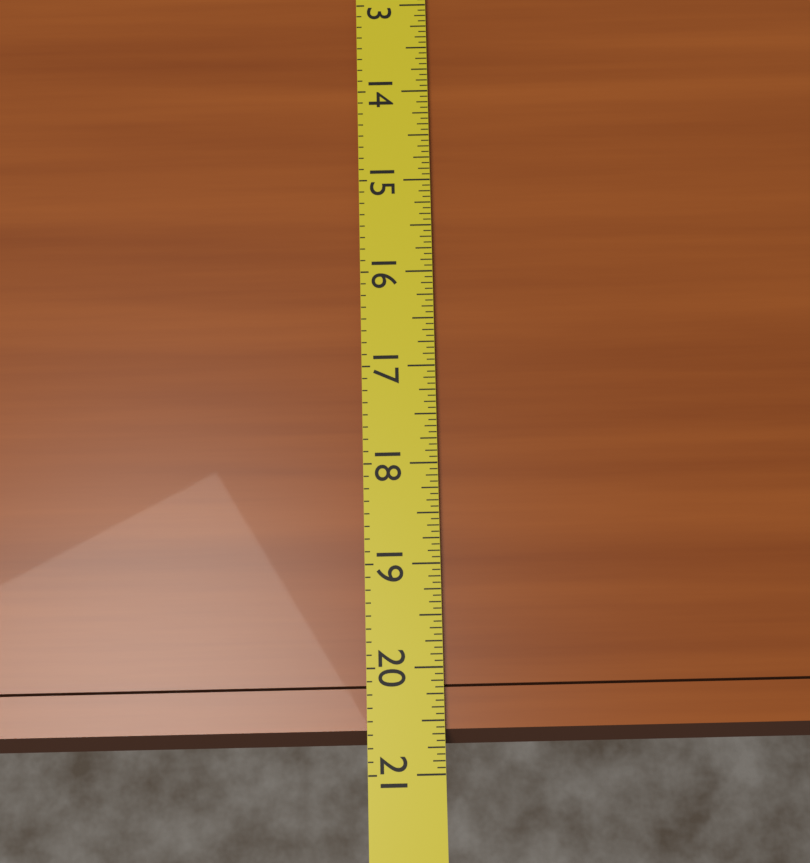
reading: 20.7500 (no unit)
